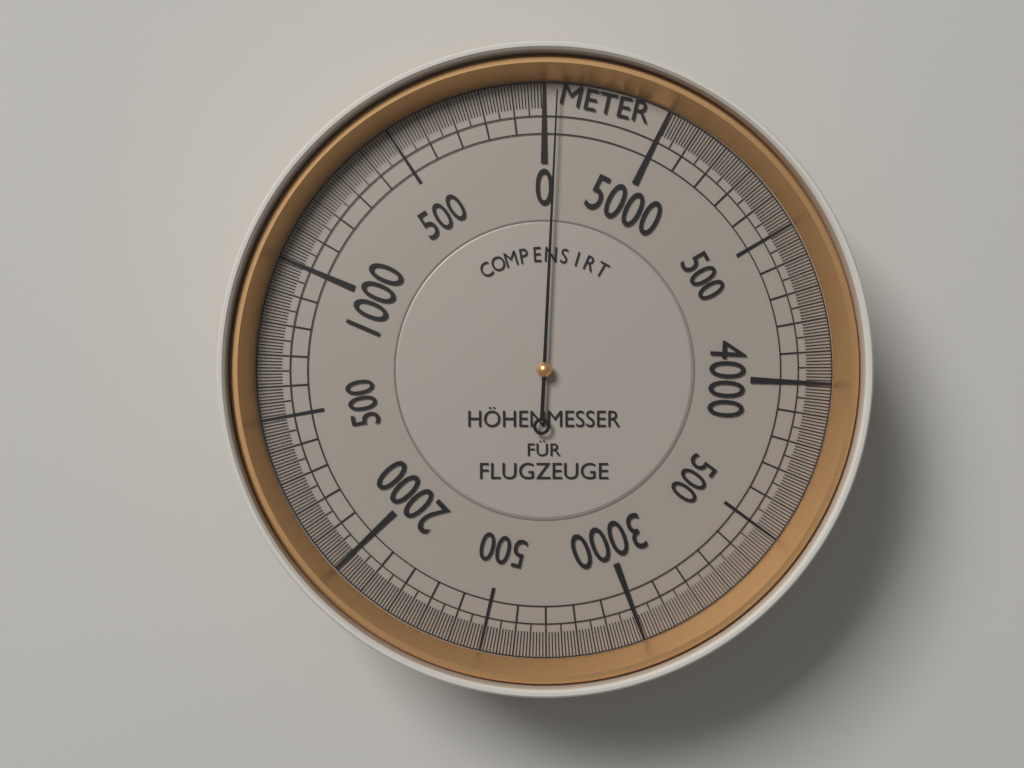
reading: -40 m
